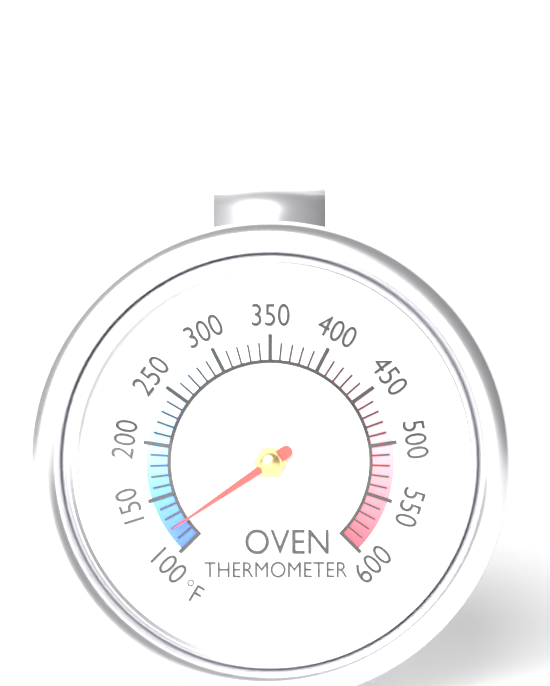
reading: 120 °F
